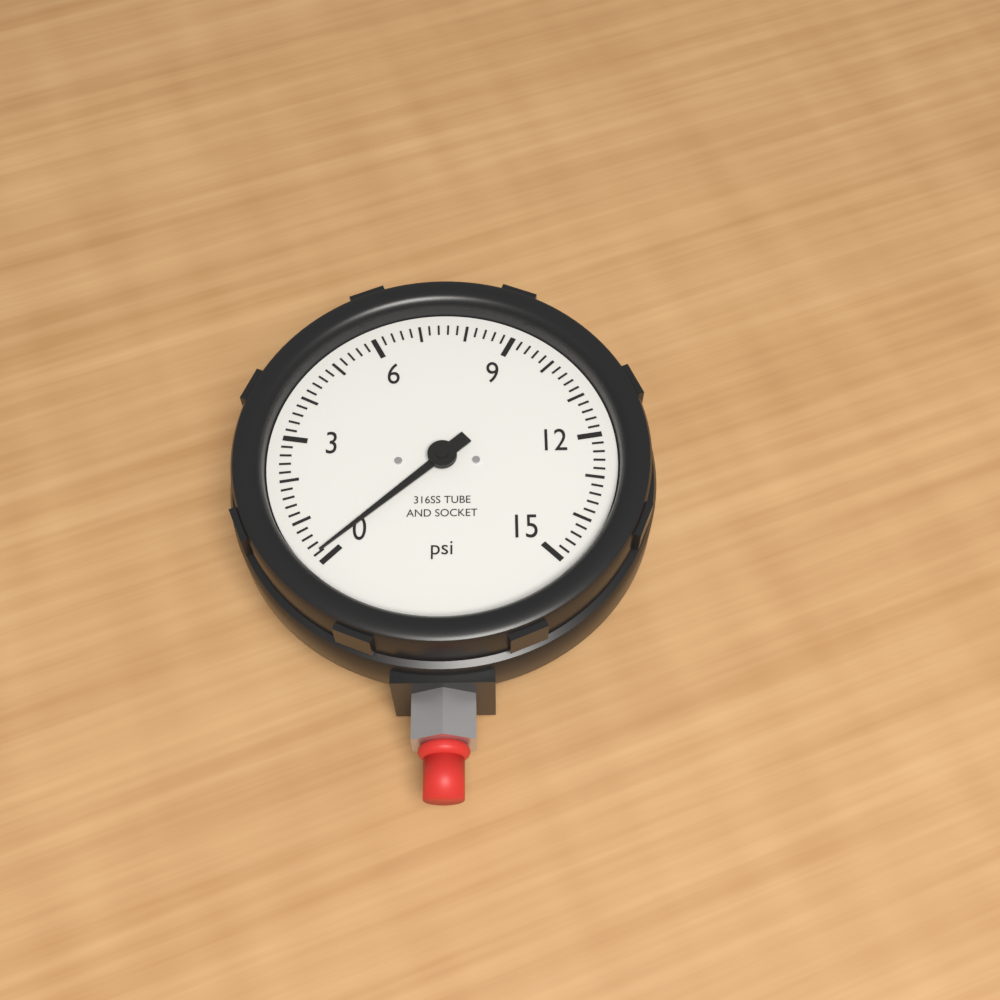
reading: 0.2 psi
